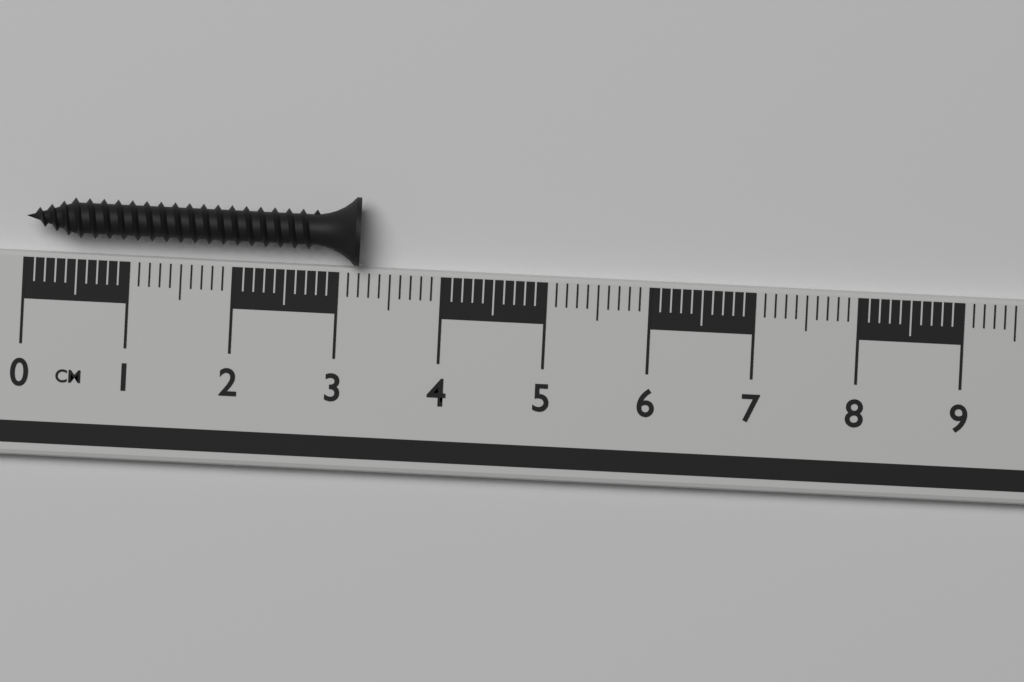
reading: 3.2 cm
